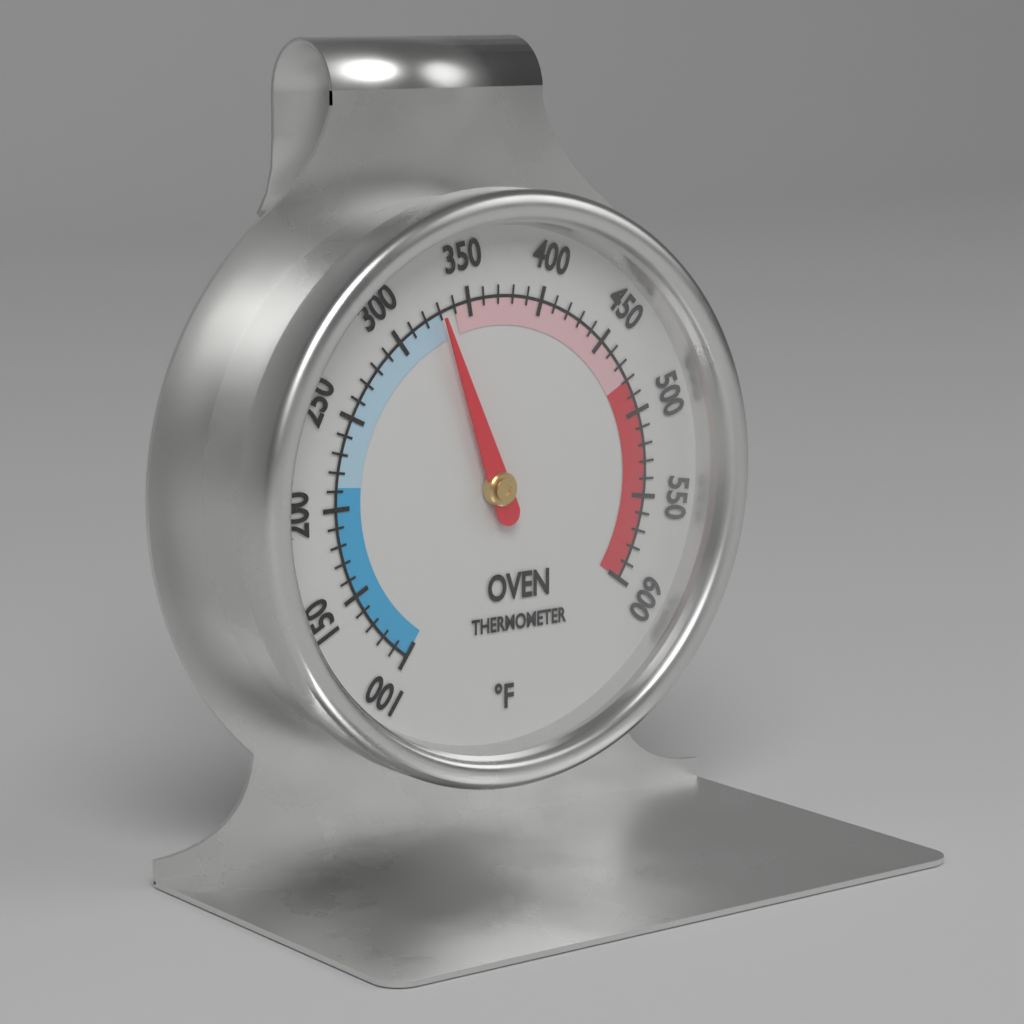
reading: 330 °F
